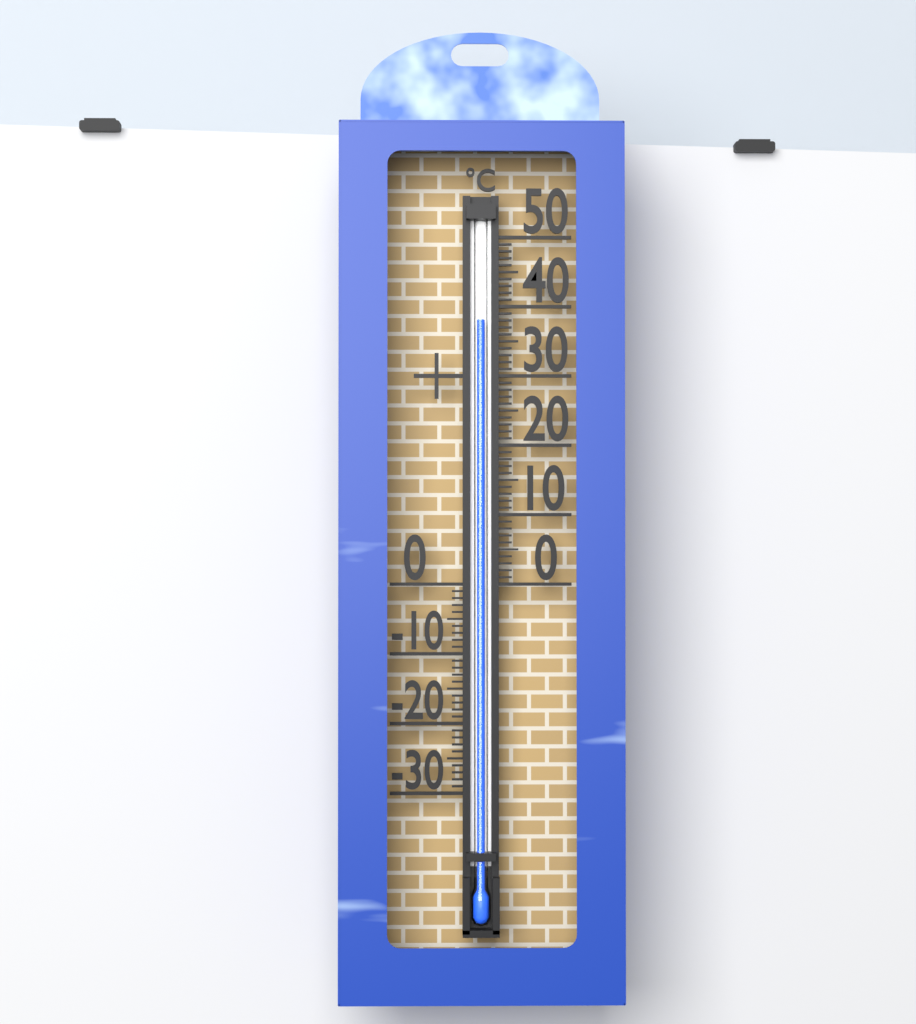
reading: 38 °C
